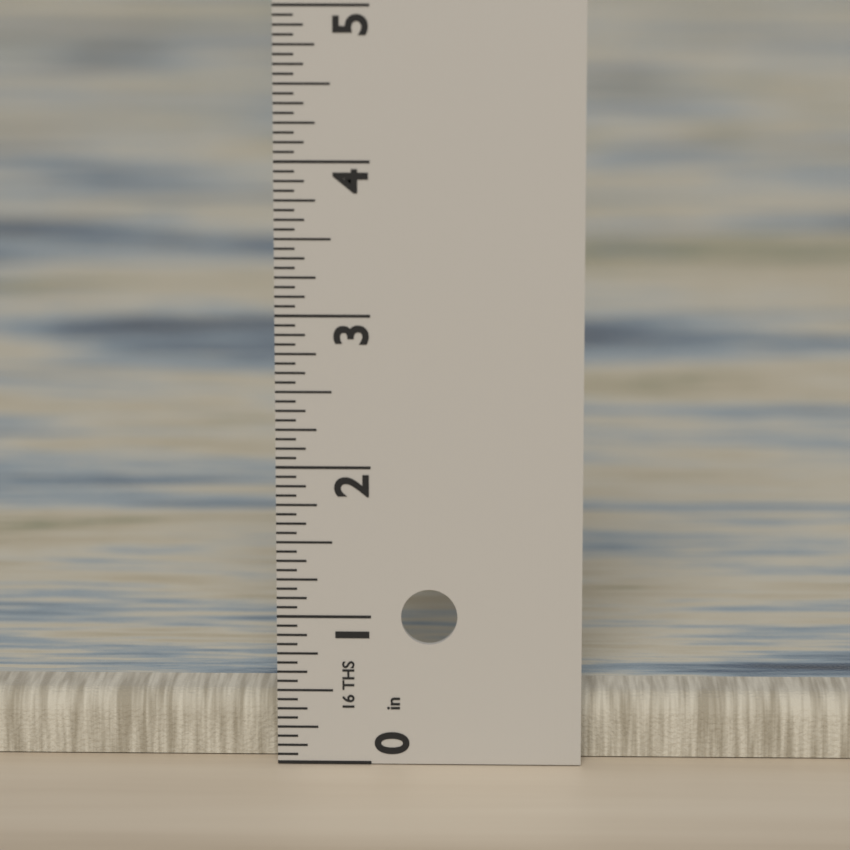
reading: 0.4375 in
